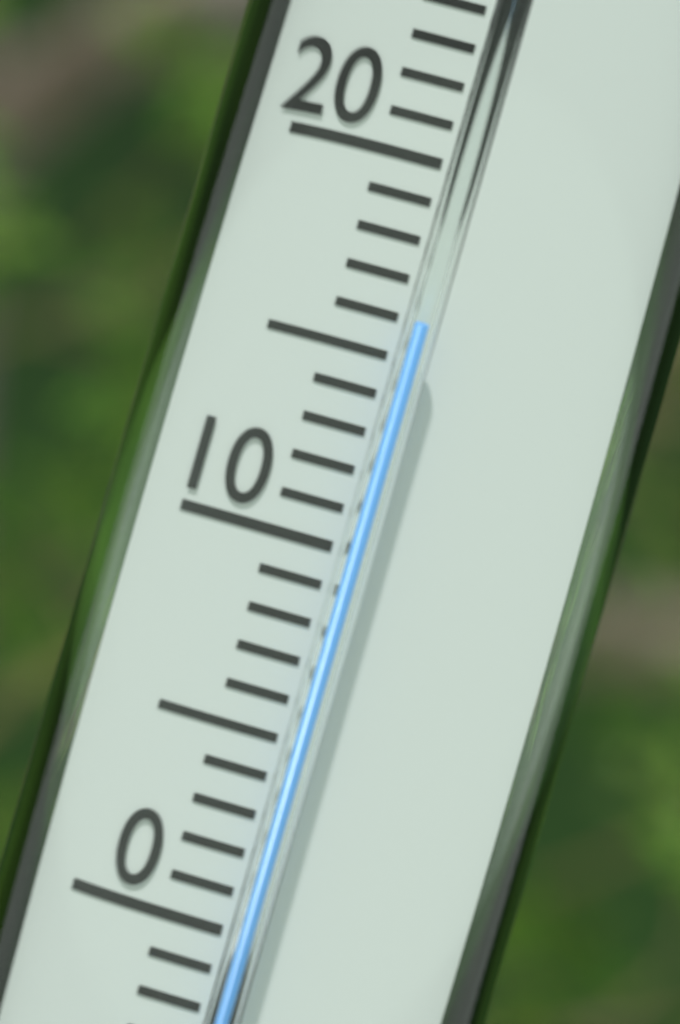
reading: 16 °C
